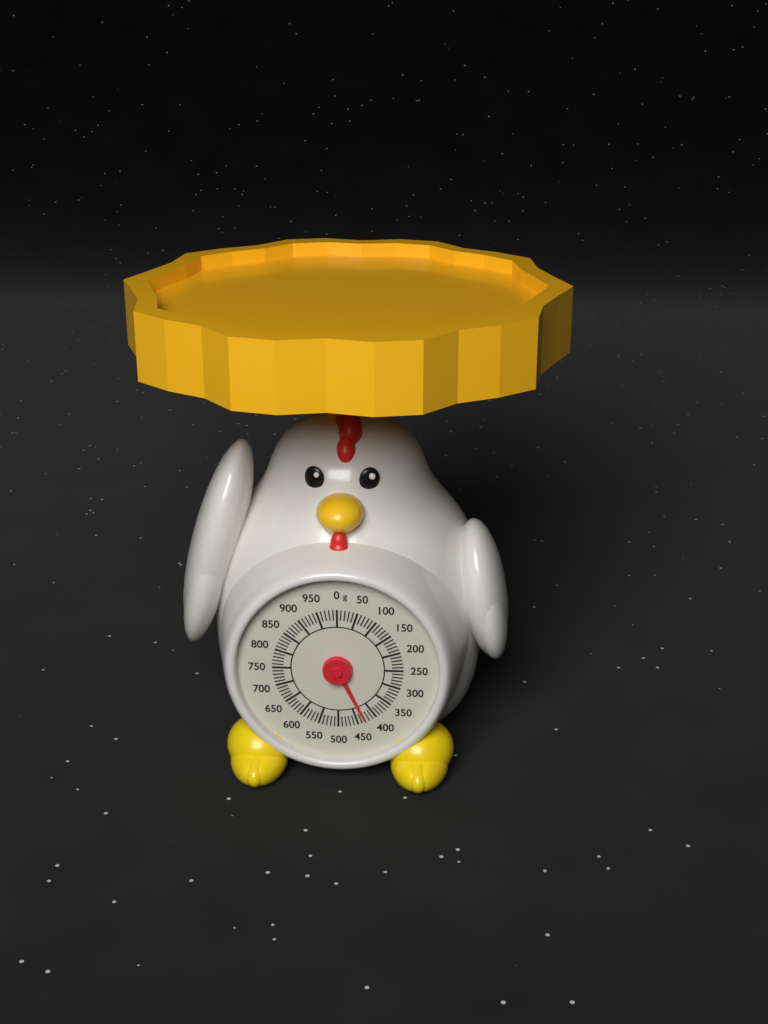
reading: 430 g
